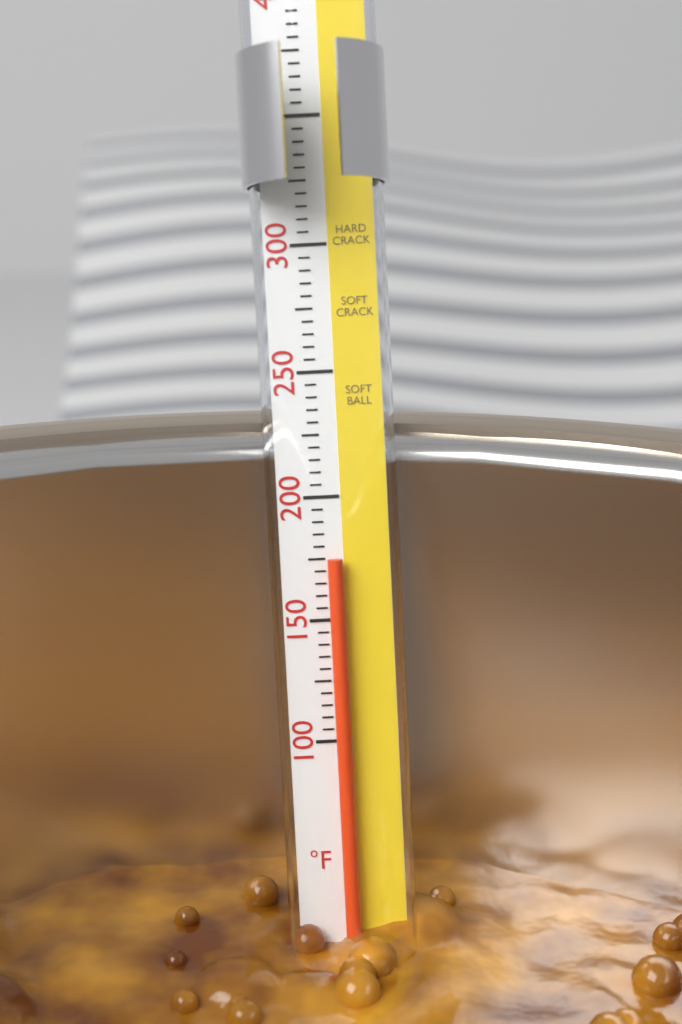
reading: 175 °F
